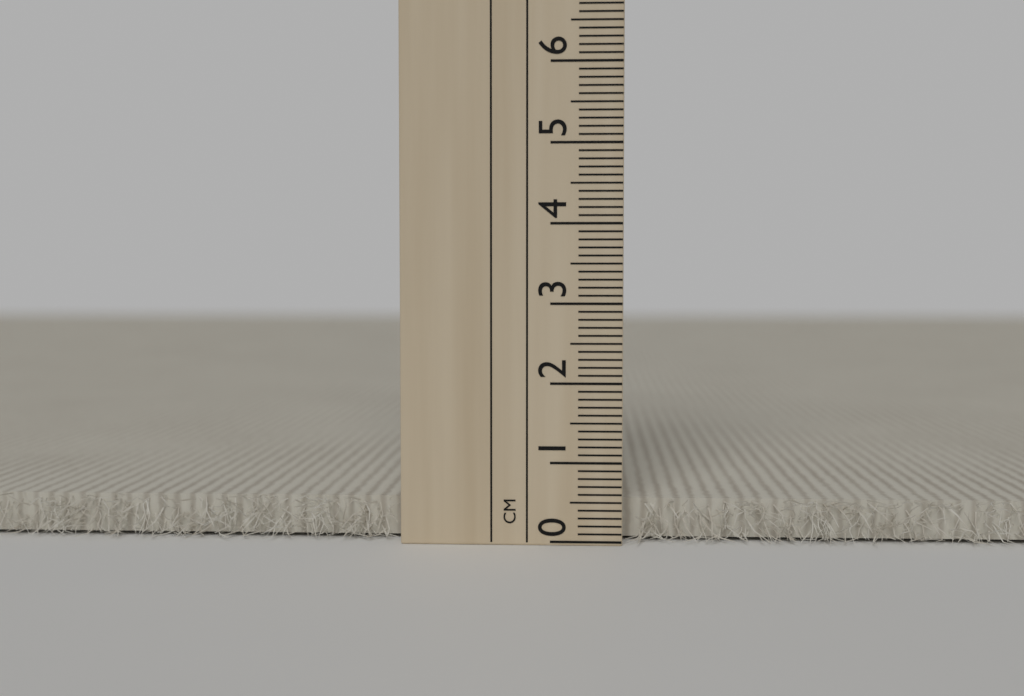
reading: 0.5 cm
